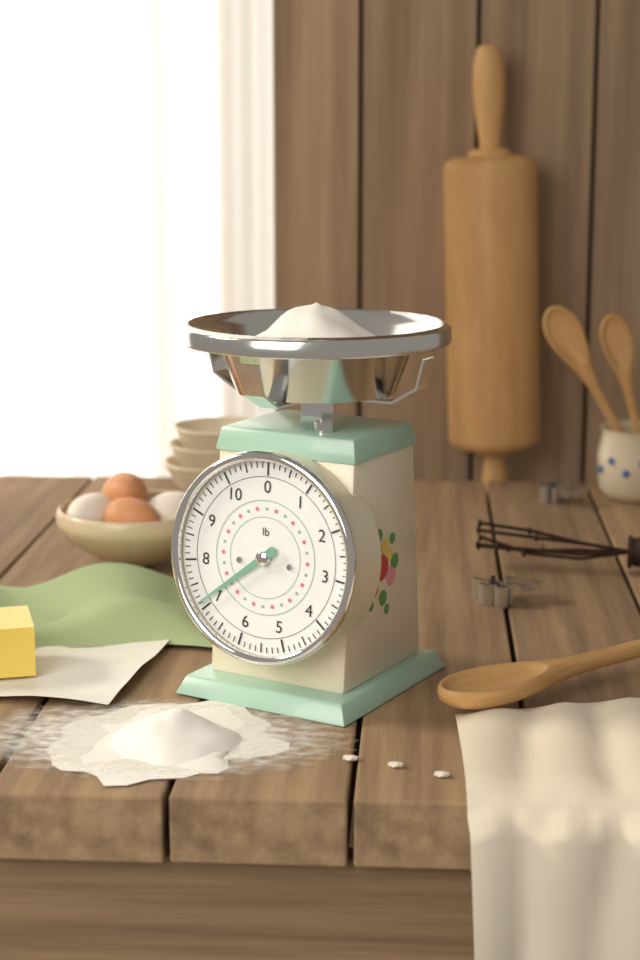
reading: 7.125 lb
